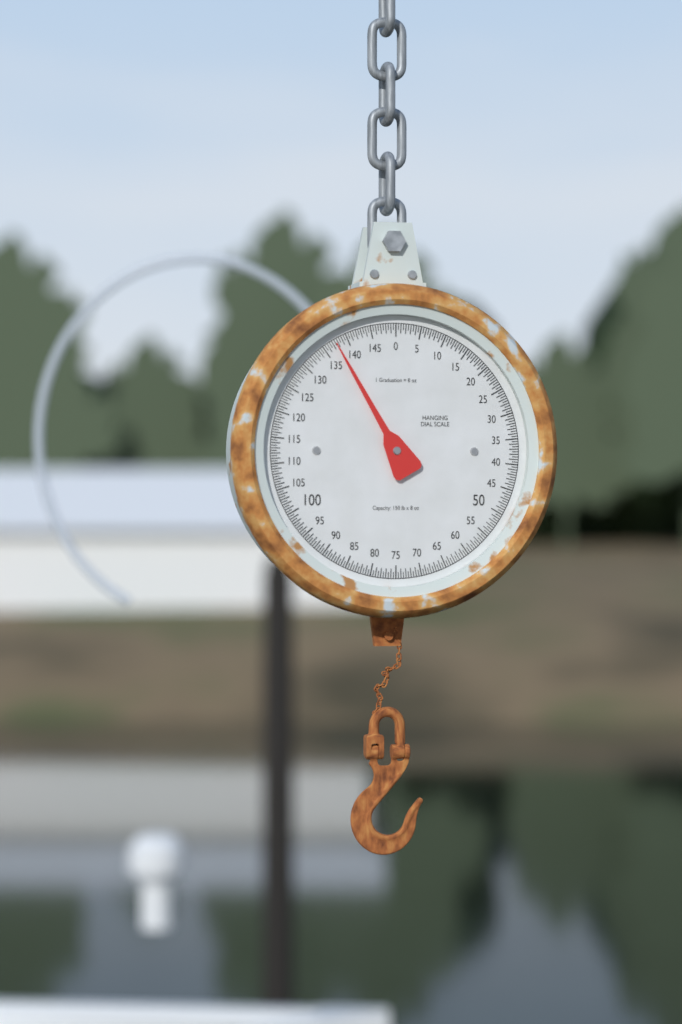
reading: 137.5 lb
